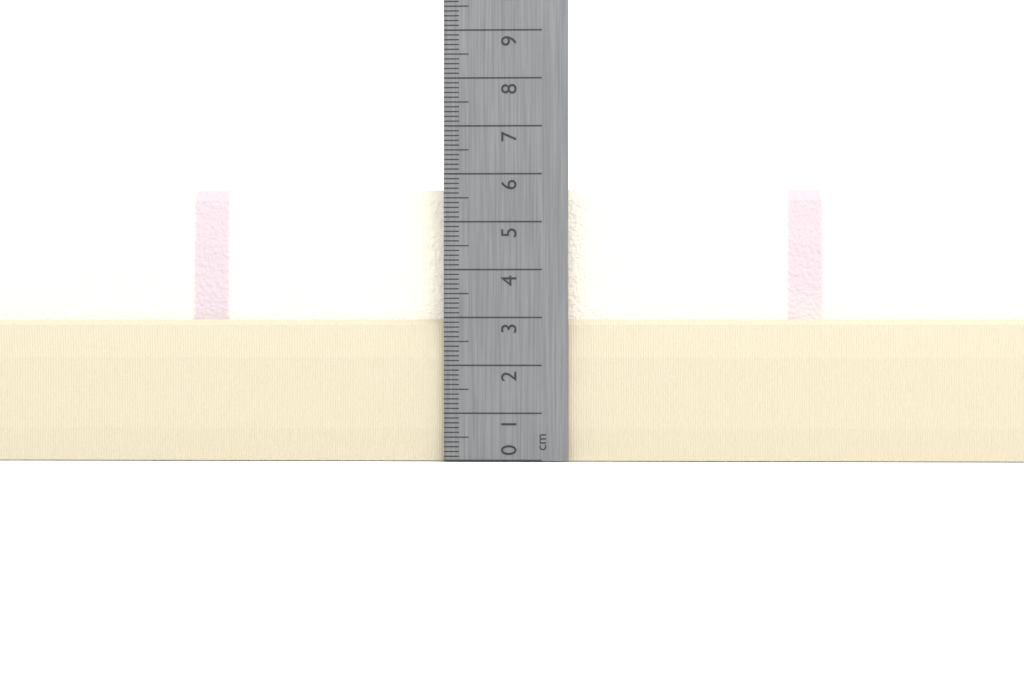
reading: 5.7 cm
